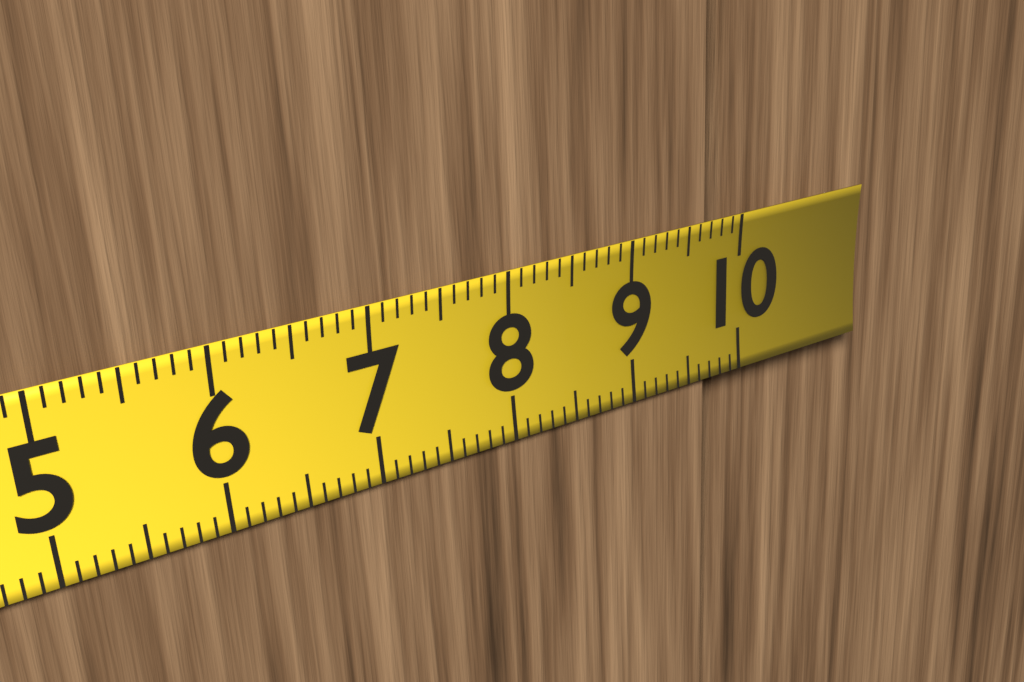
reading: 9.7 cm
